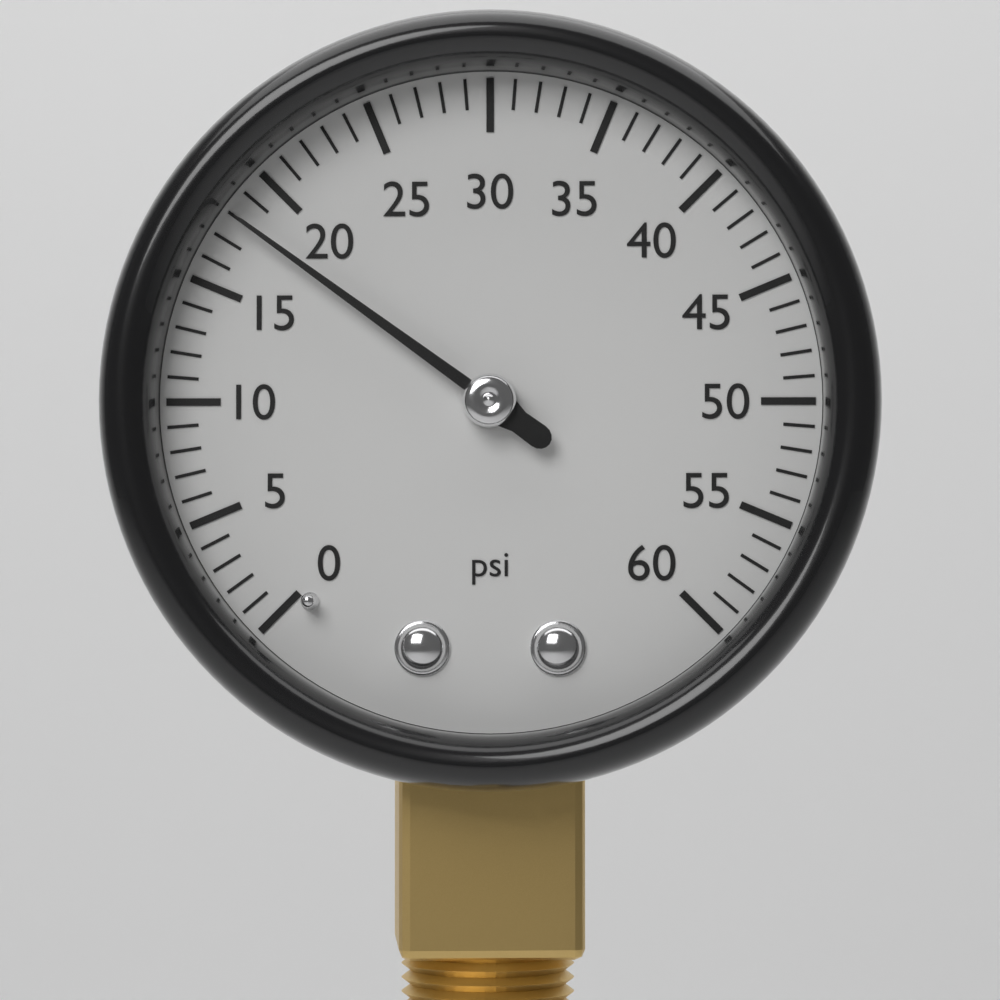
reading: 18 psi
